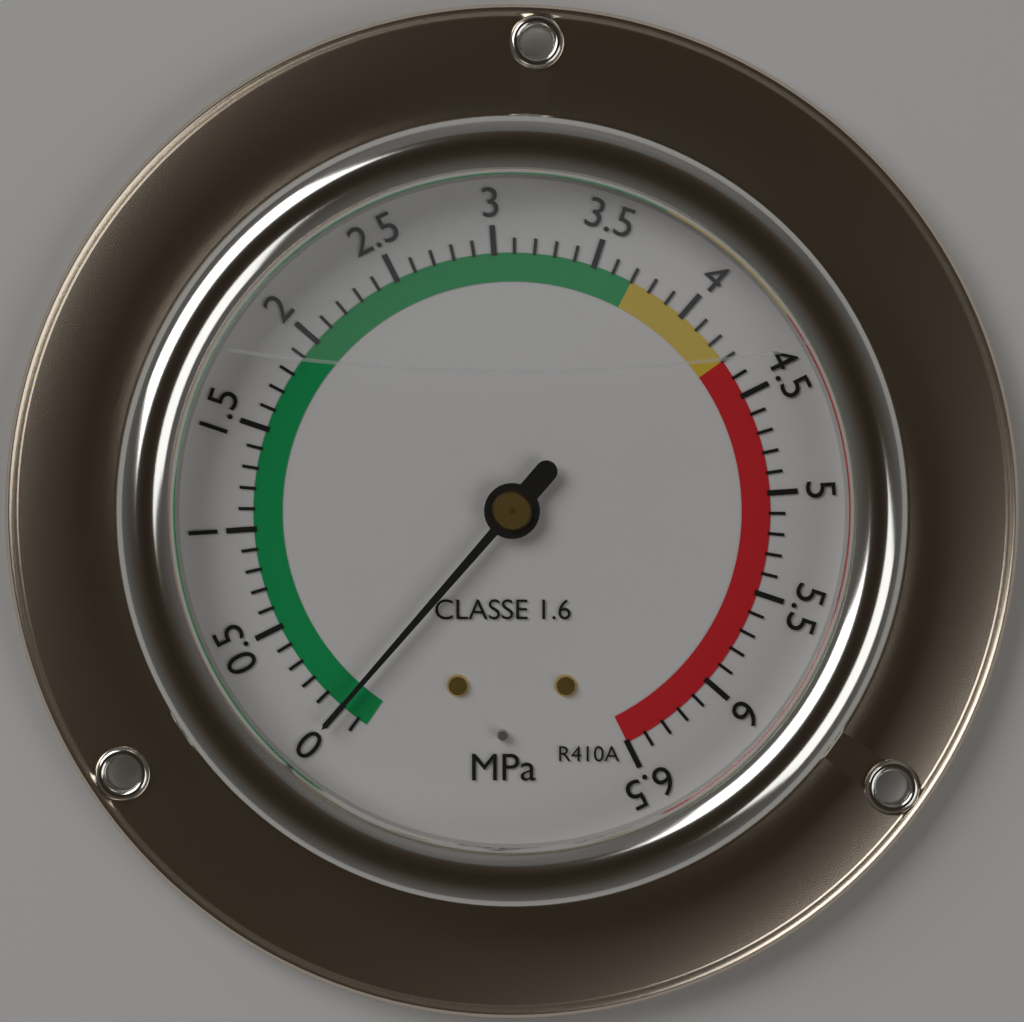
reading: 0.0 MPa
